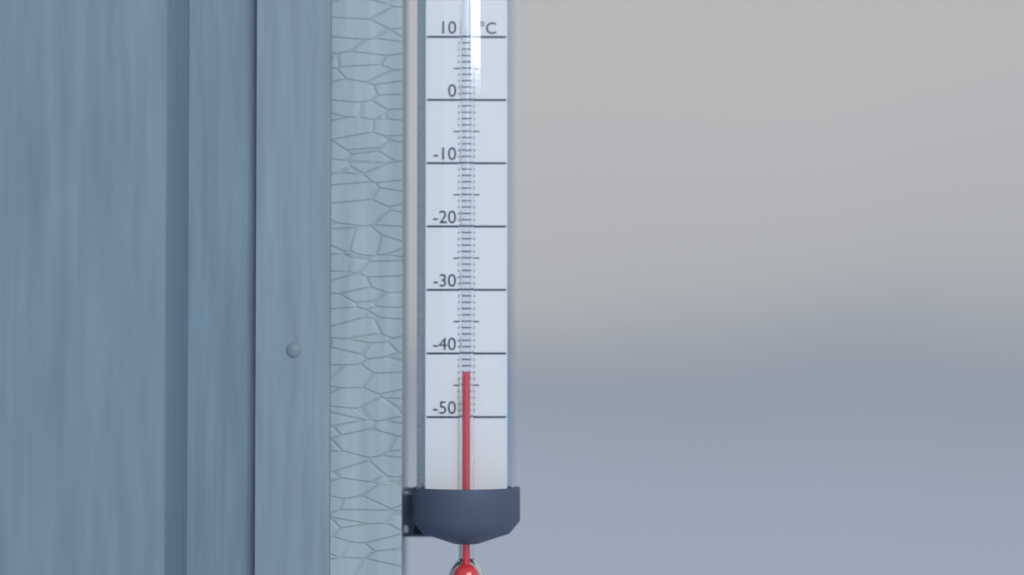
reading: -43 °C
